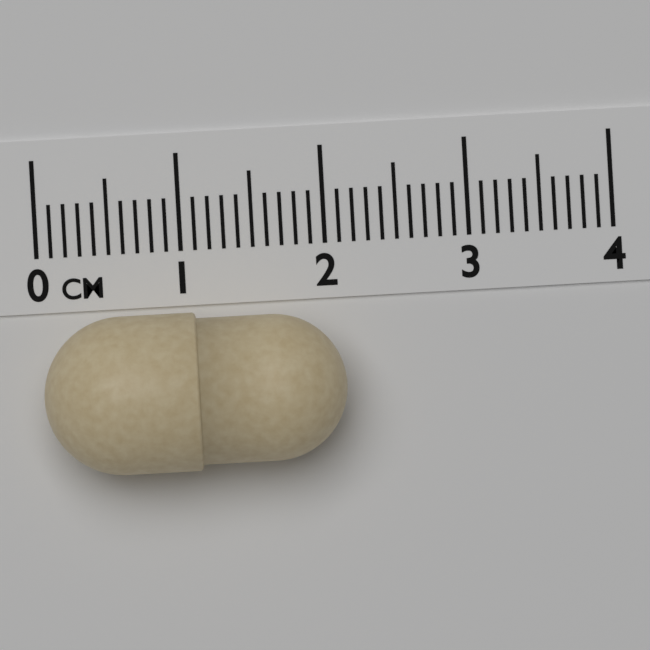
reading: 2.1 cm
